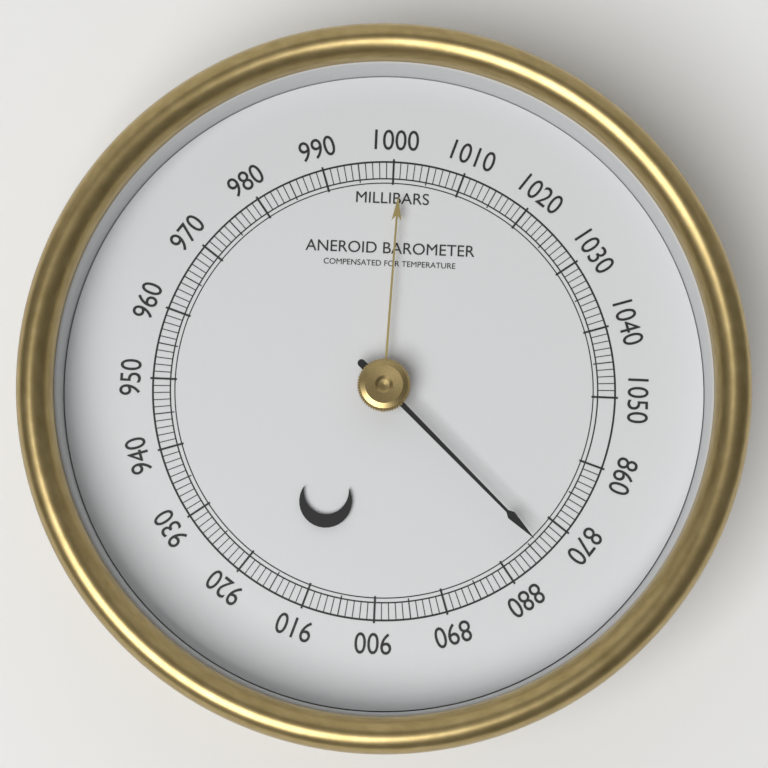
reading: 874 mbar
